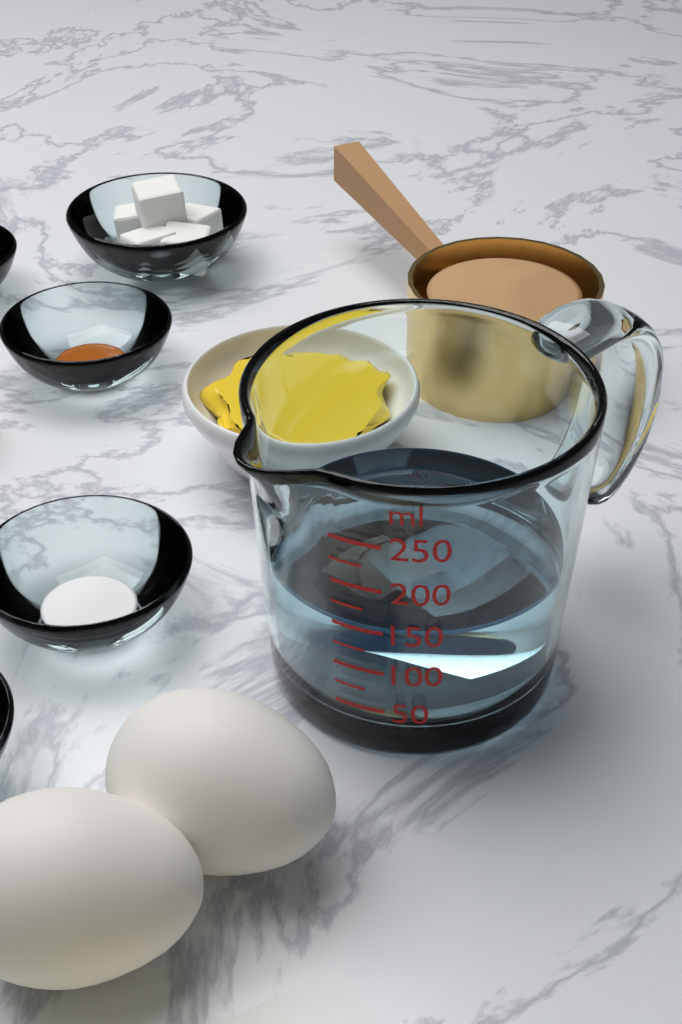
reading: 150 ml
